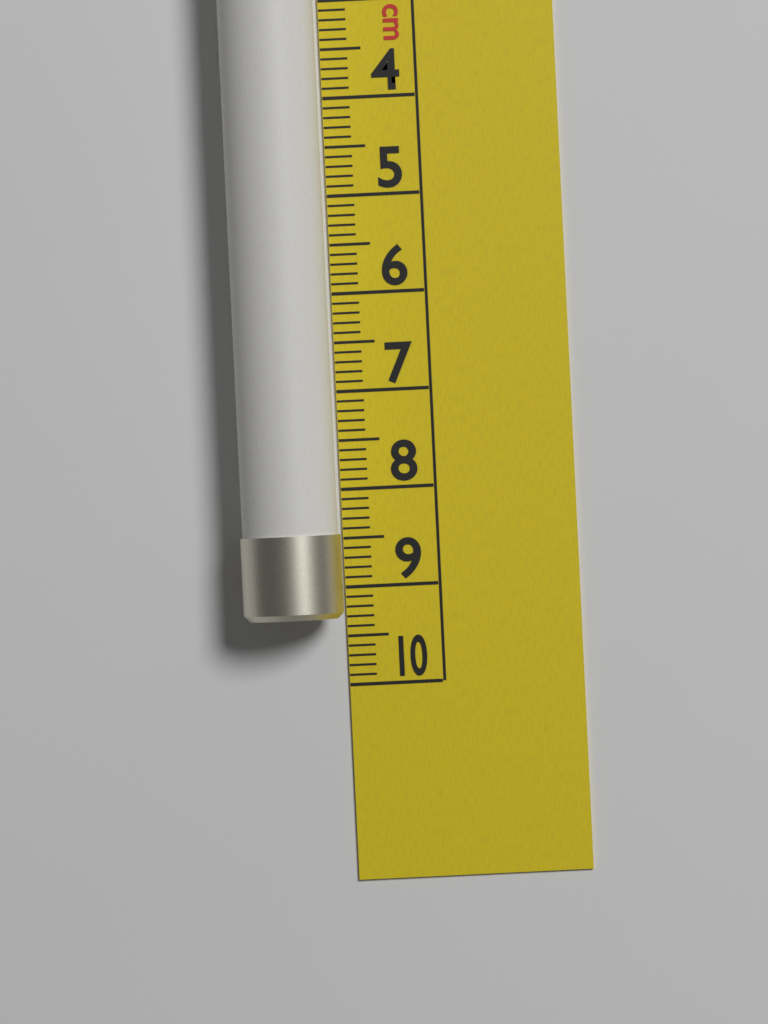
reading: 9.3 cm
